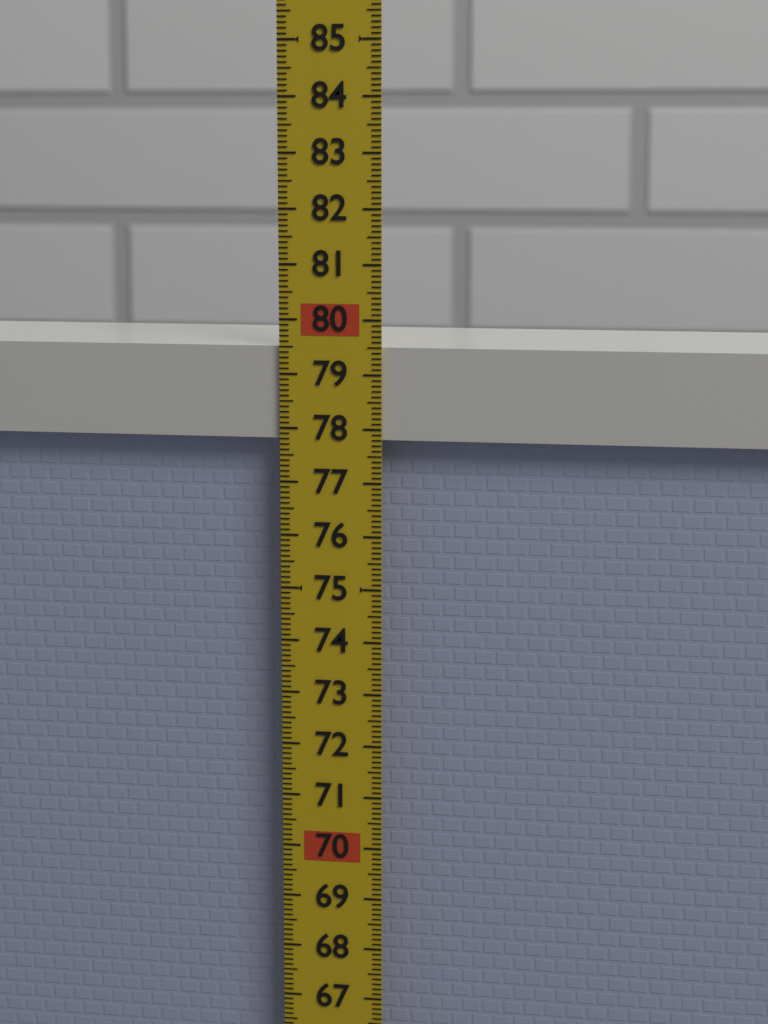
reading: 79.5 (no unit)
